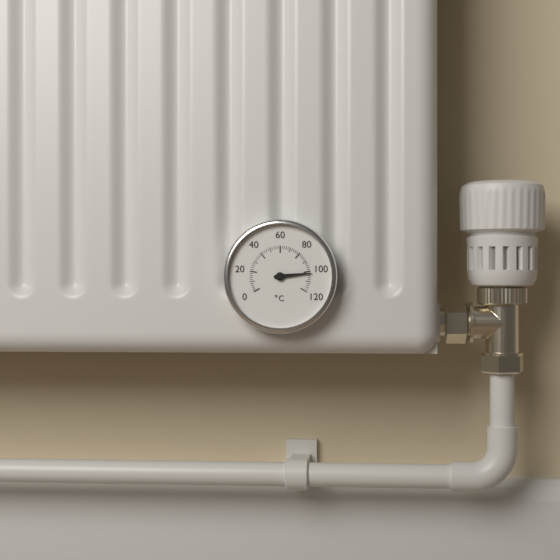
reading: 102 °C
